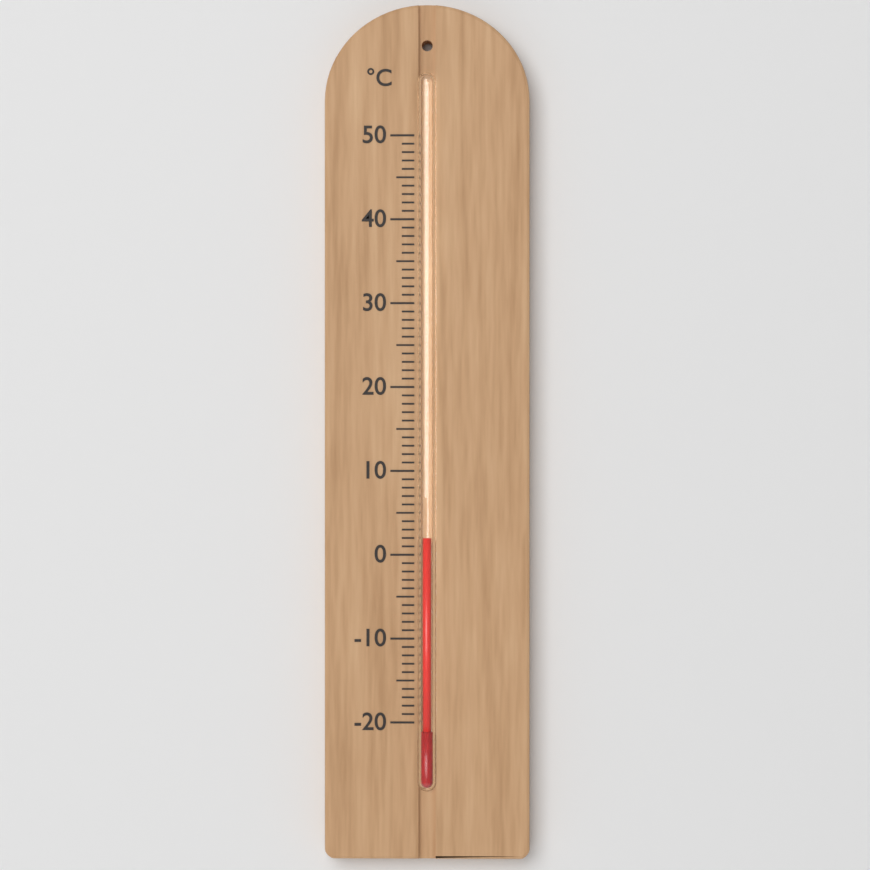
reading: 2 °C
